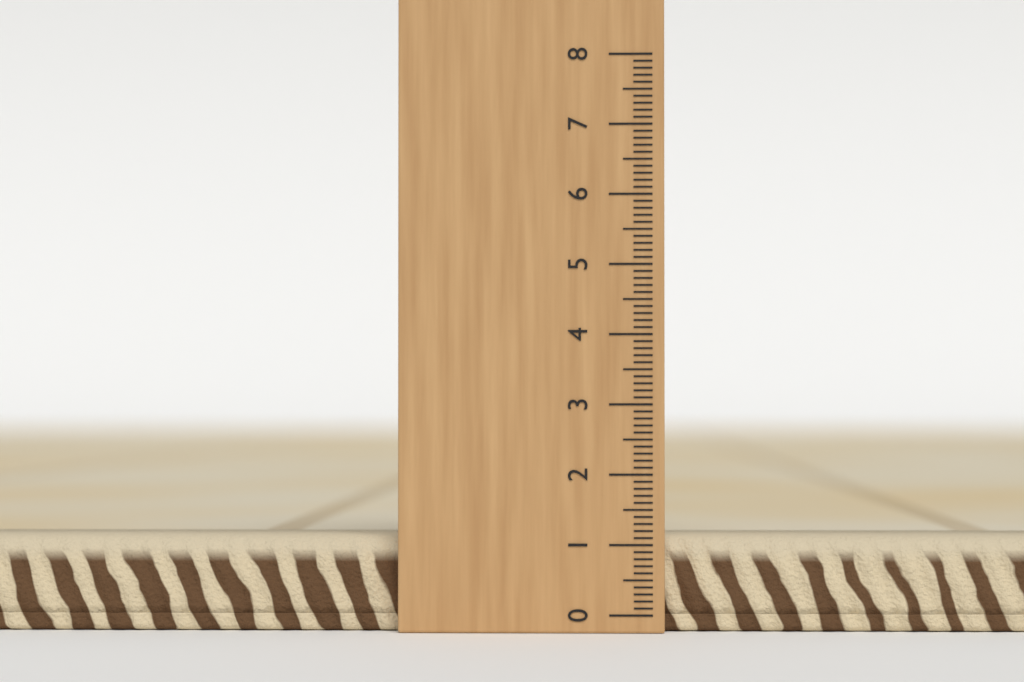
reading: 1.1 (no unit)
